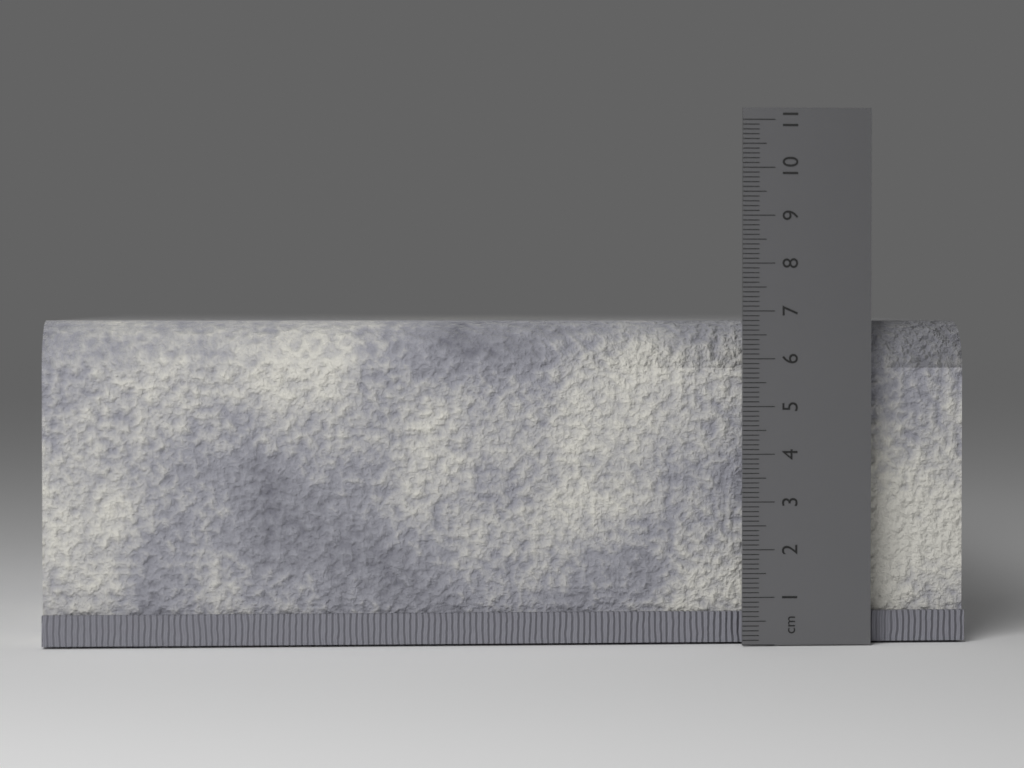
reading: 6.8 cm
